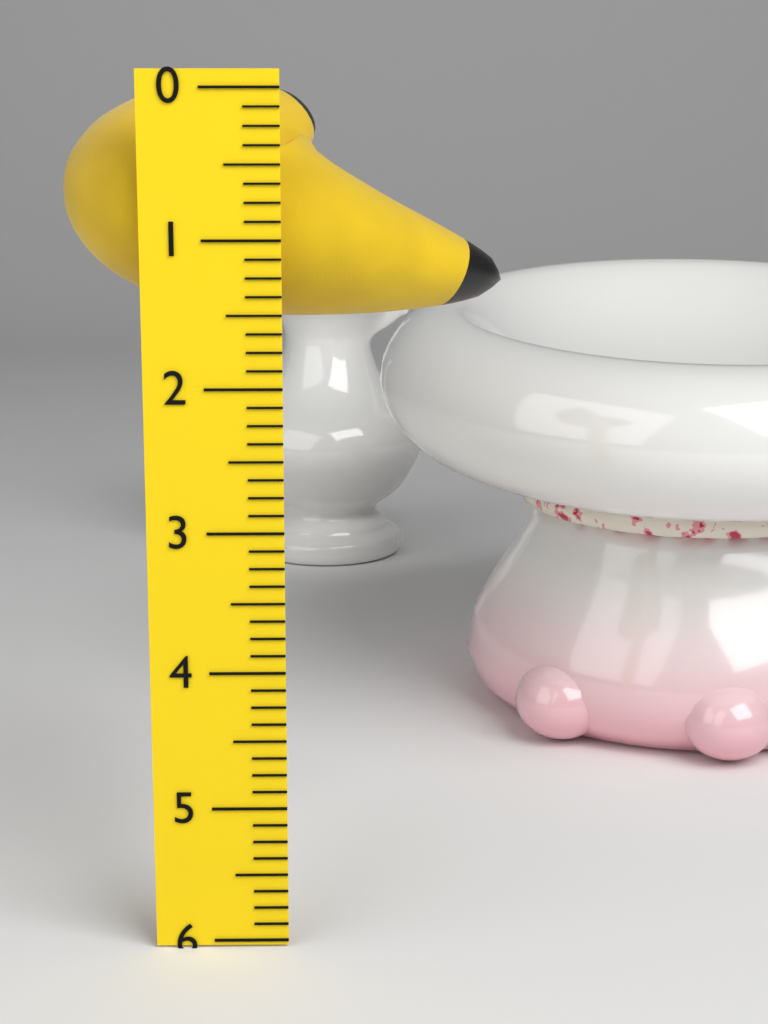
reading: 1.625 (no unit)
